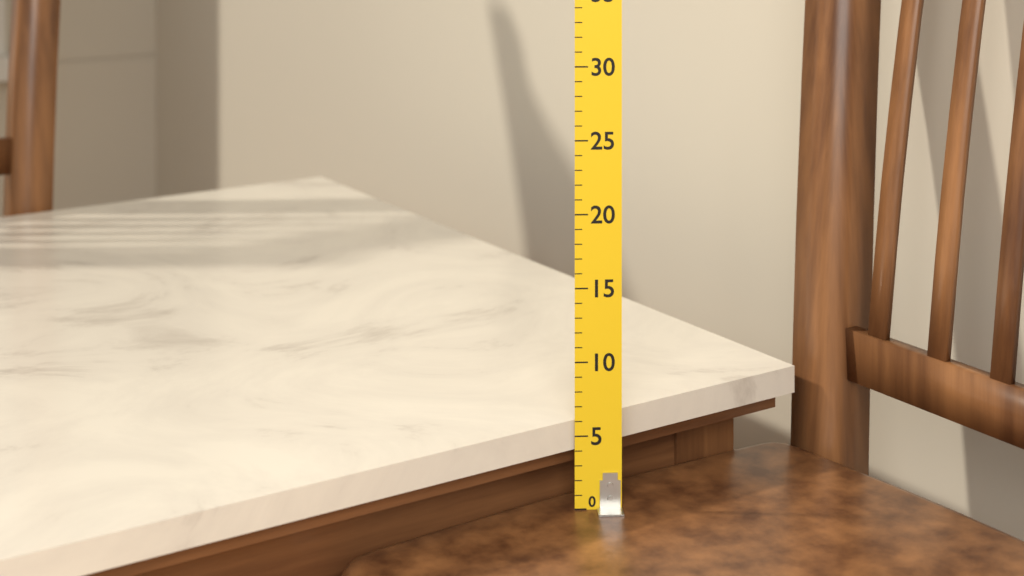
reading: 6 (no unit)
